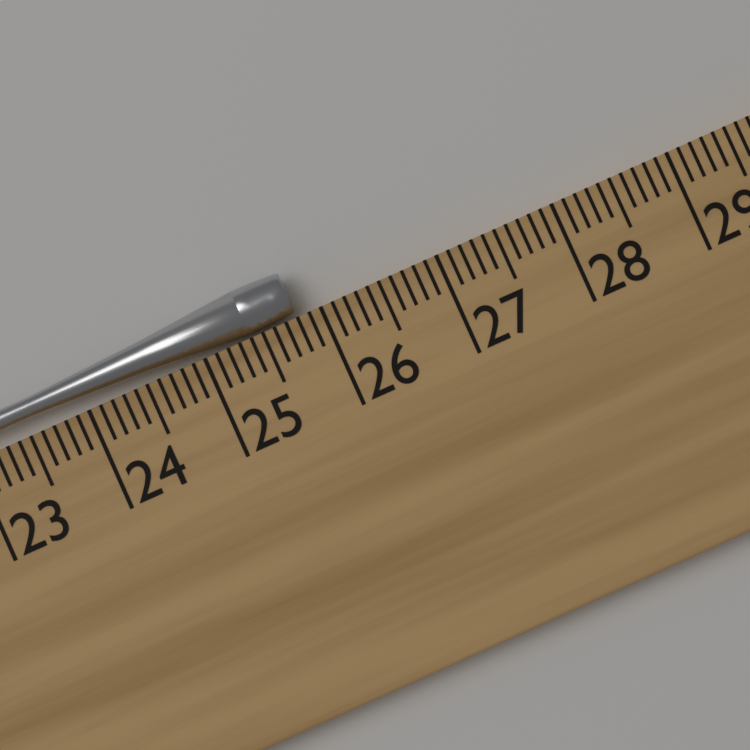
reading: 25.8 cm
